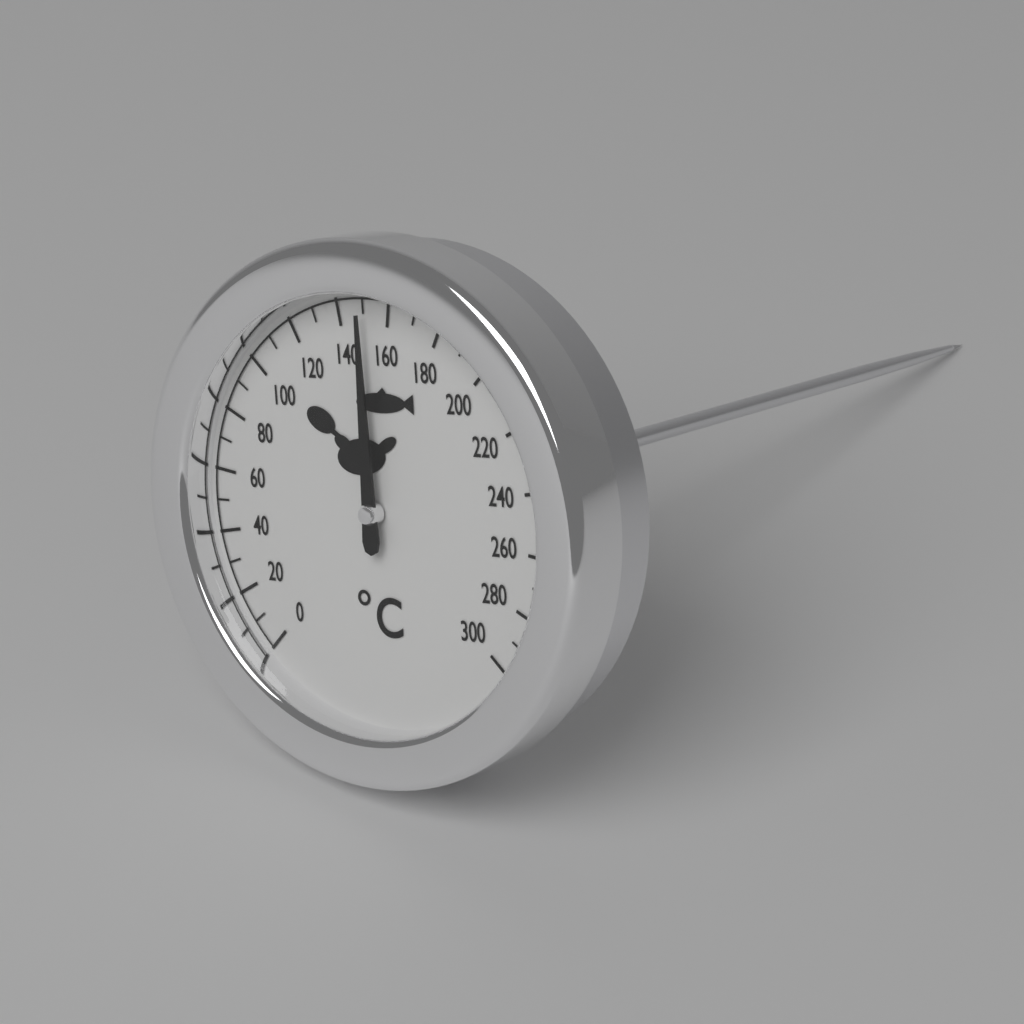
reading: 150 °C
